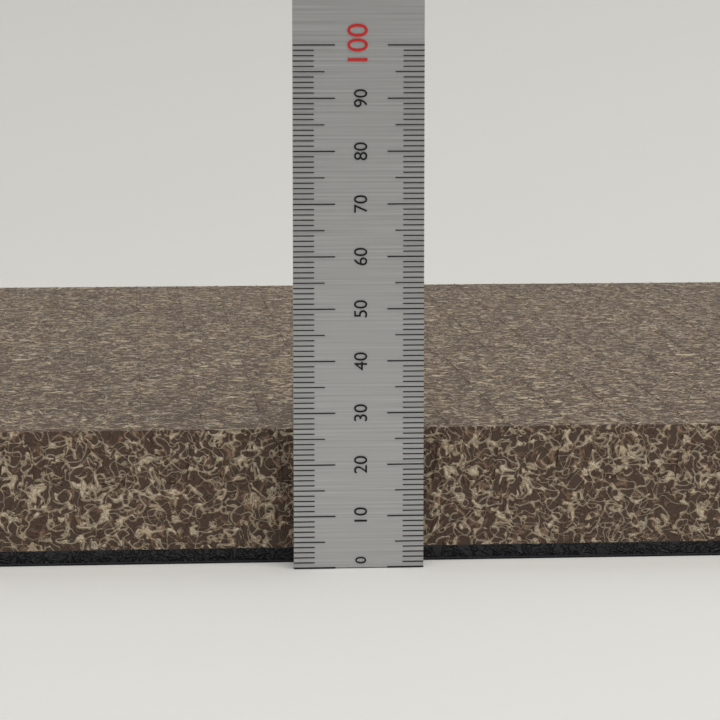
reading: 26 (no unit)
